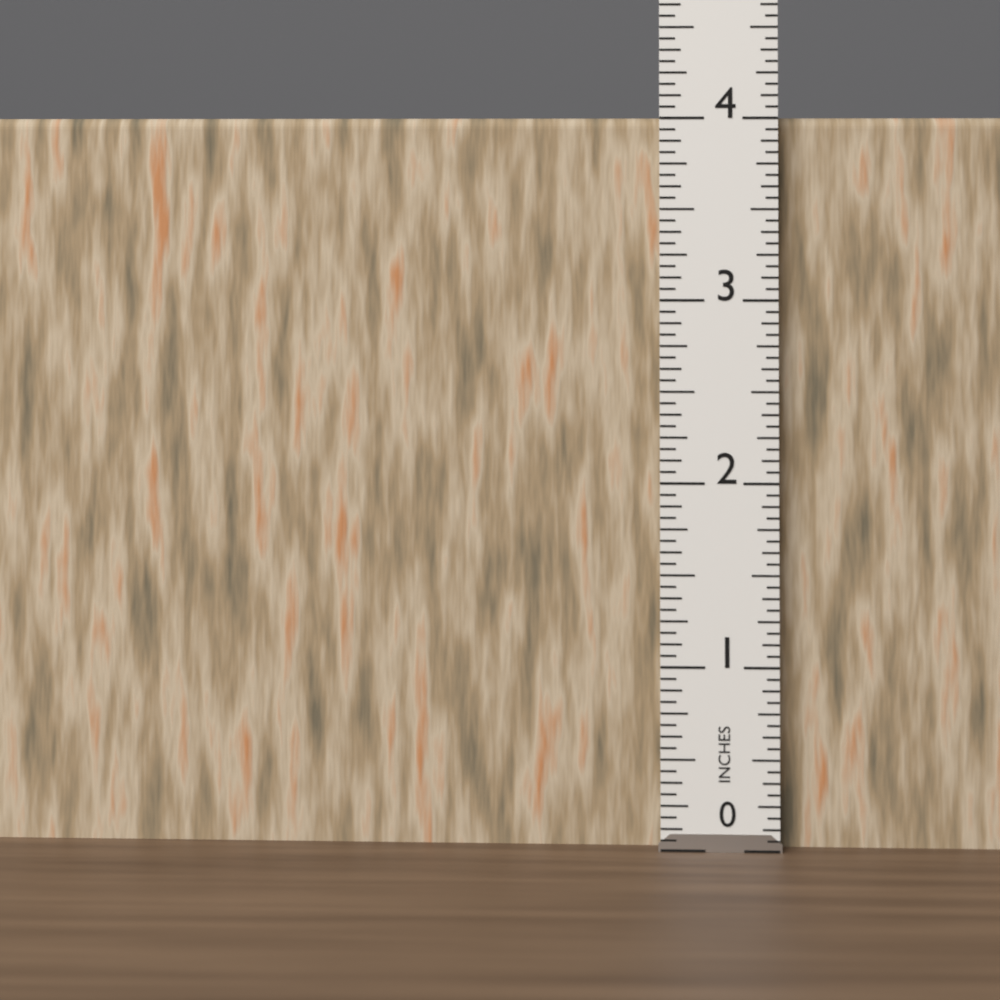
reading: 4.0000 in
